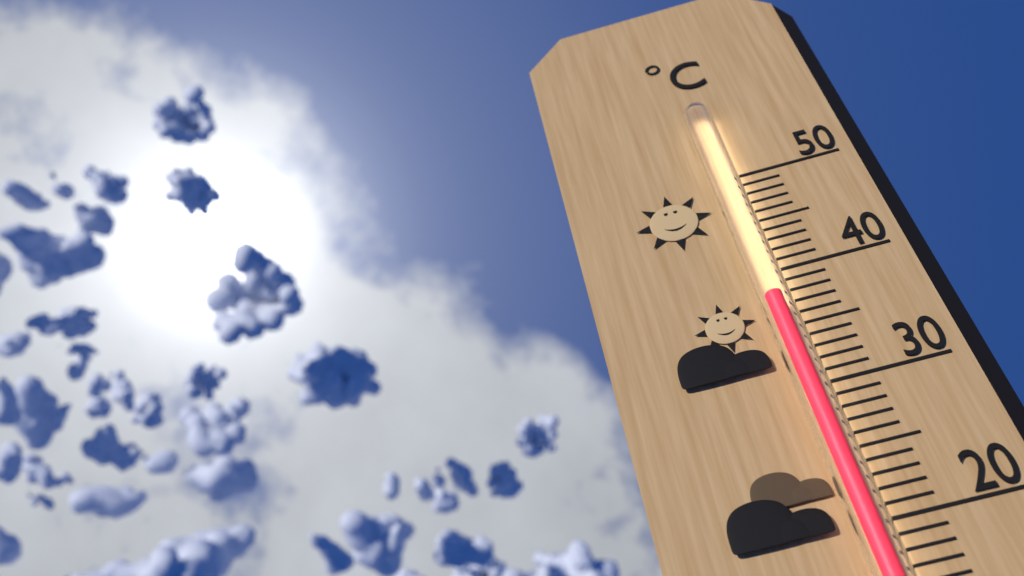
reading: 37 °C
